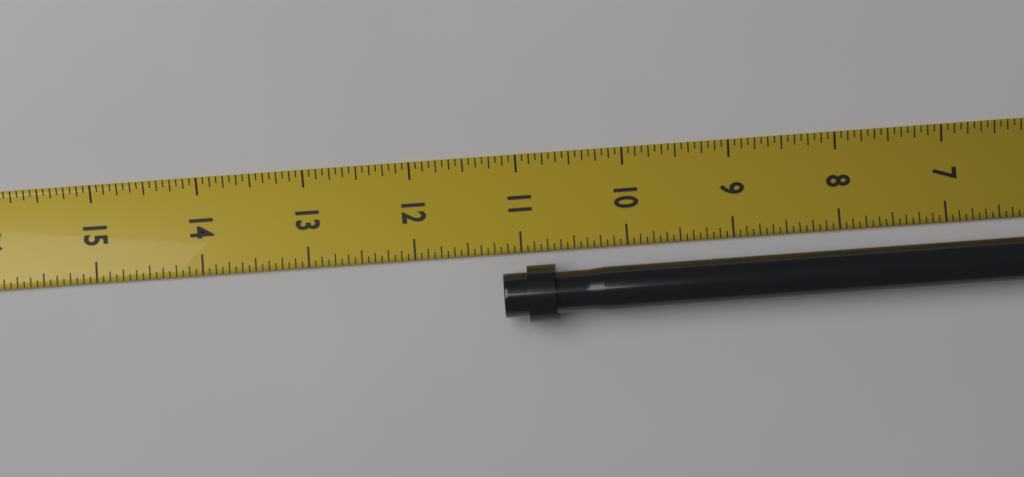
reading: 11.1875 in
